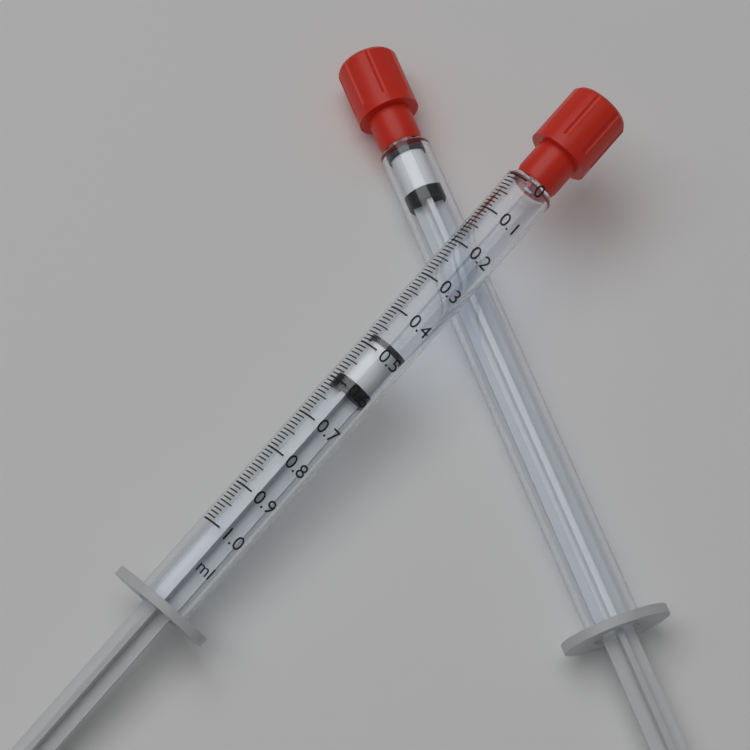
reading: 0.47 ml
